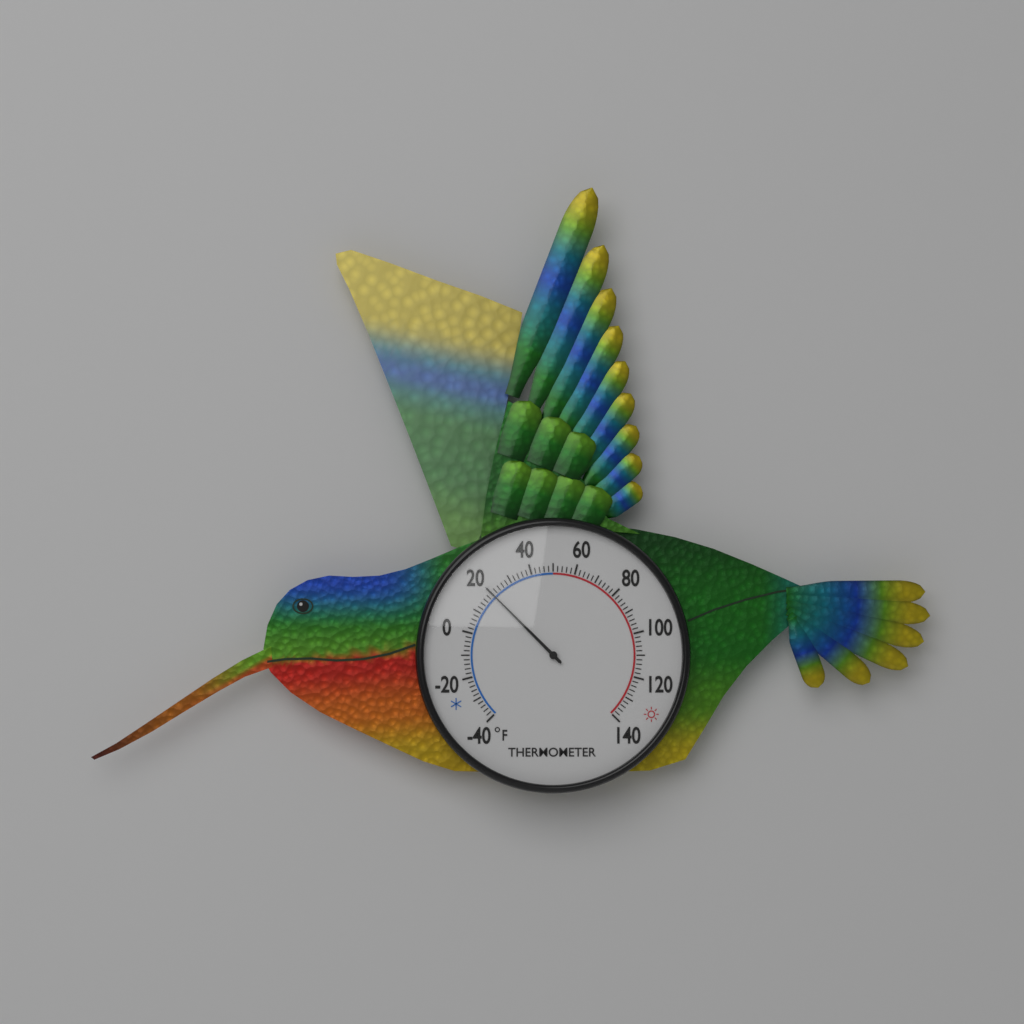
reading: 20 °F
